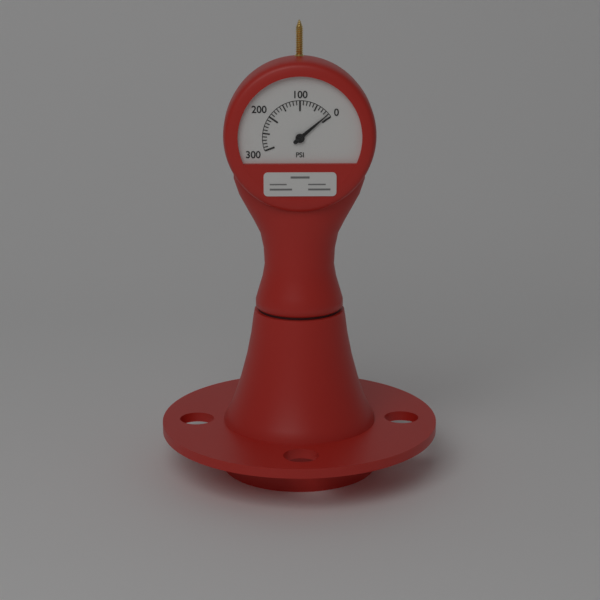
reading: 10 psi
